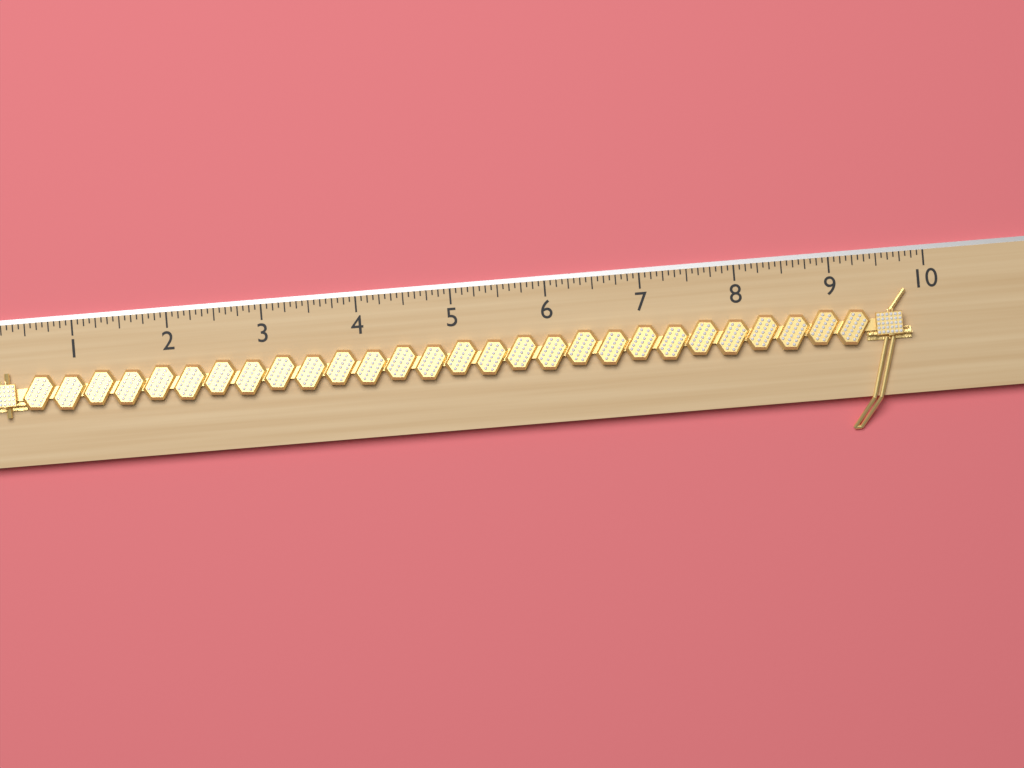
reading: 9.8125 (no unit)
